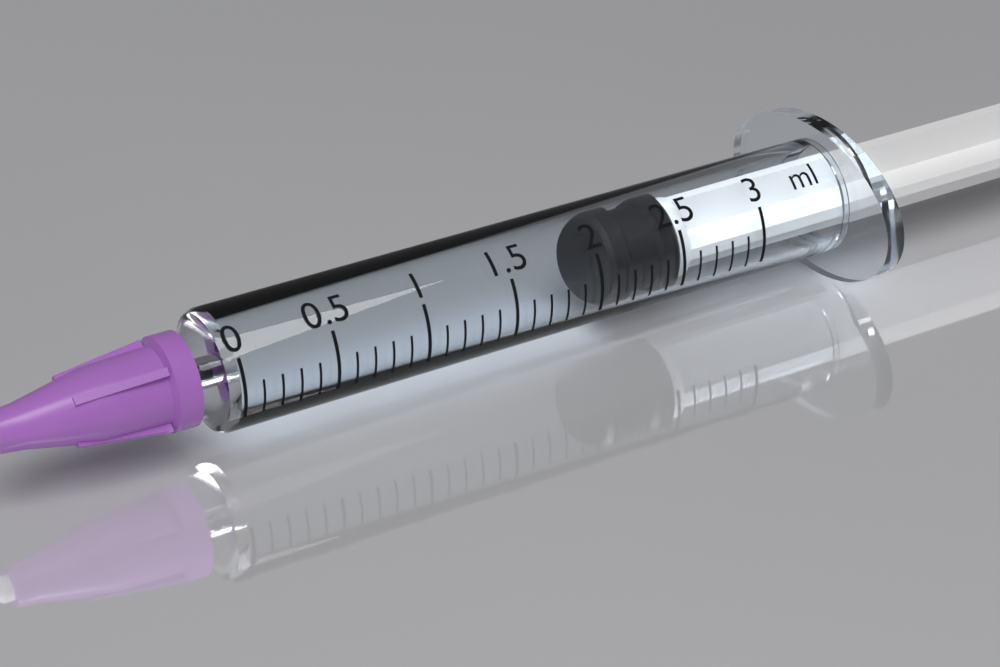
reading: 2.1 ml
